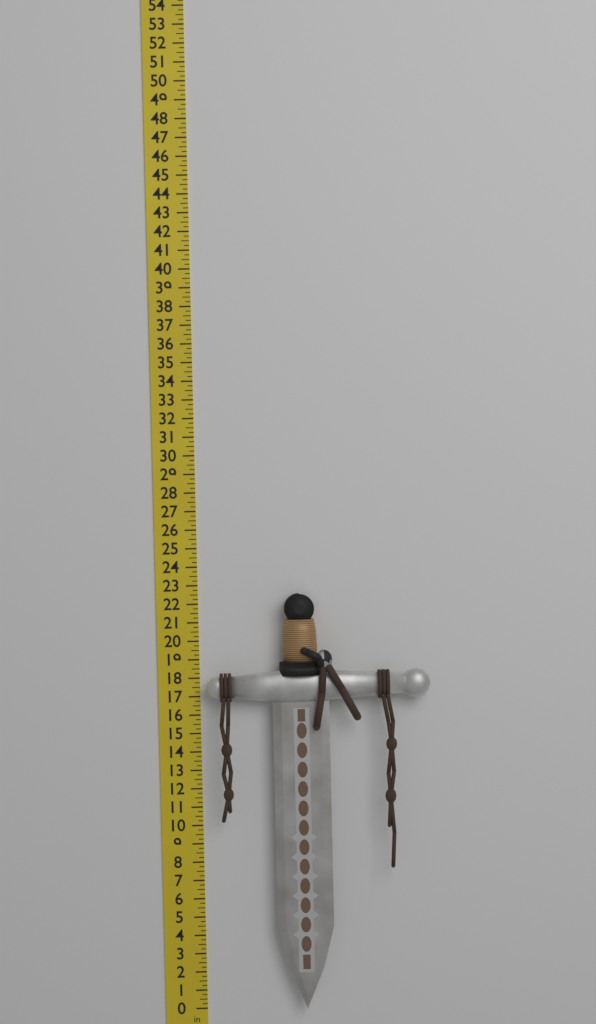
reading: 22.50 in
